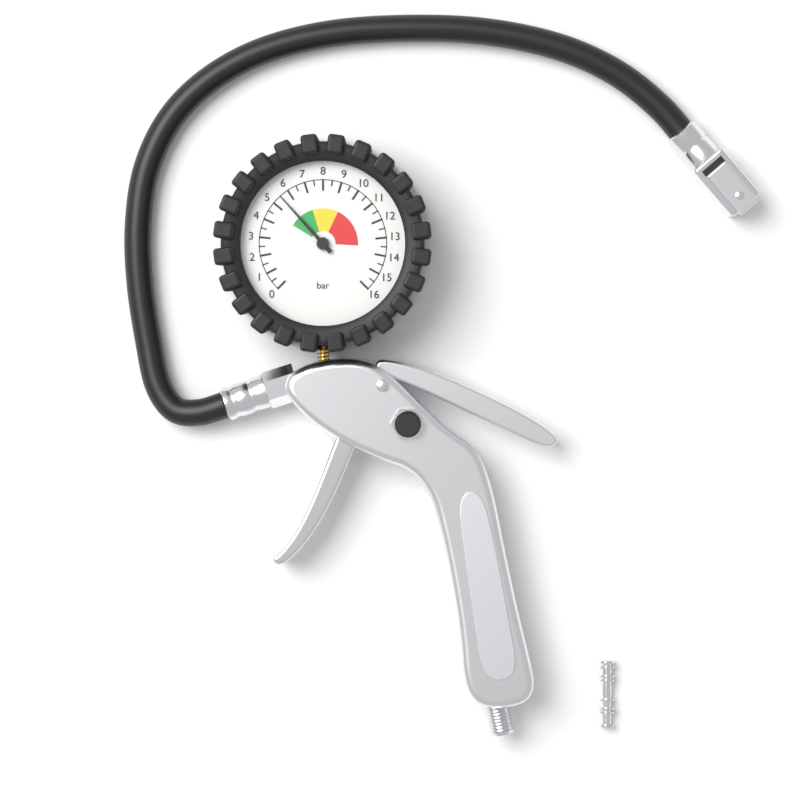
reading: 5.5 bar
